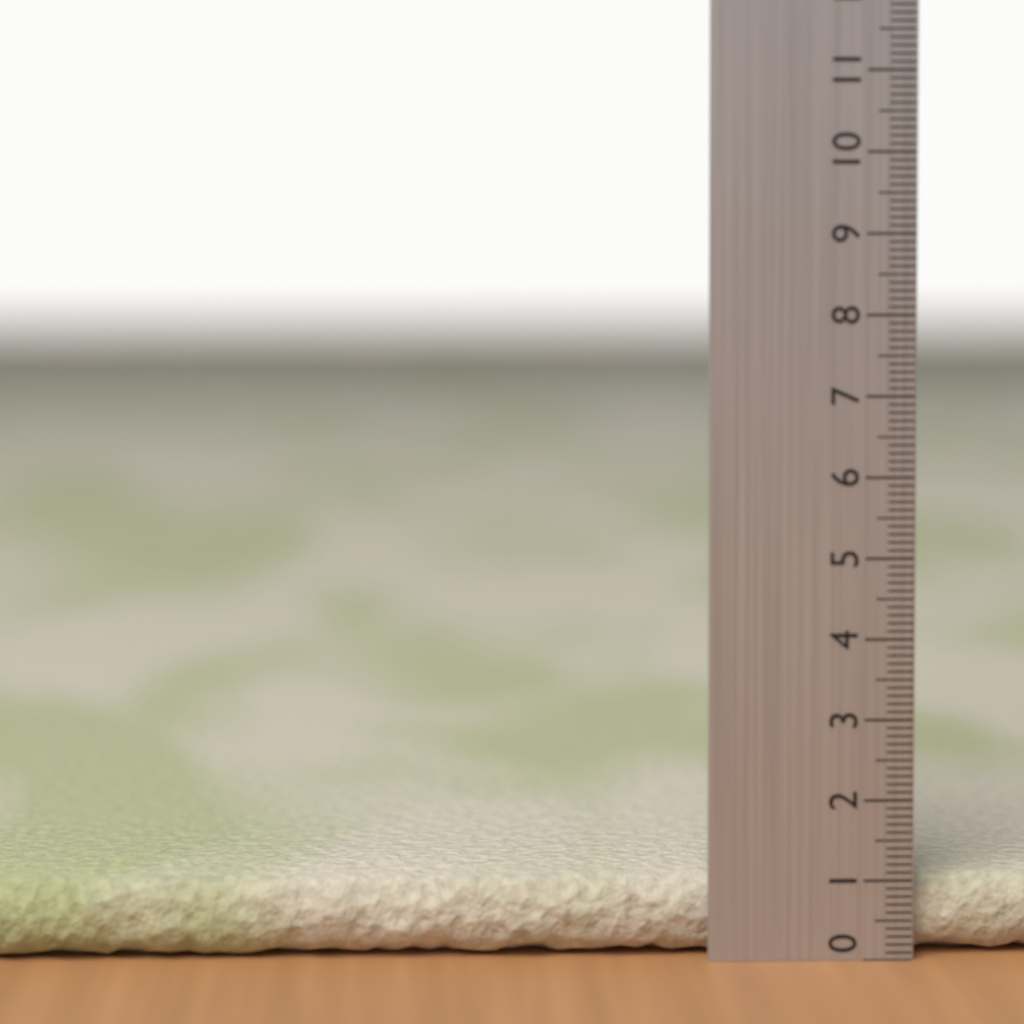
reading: 1.0 (no unit)
